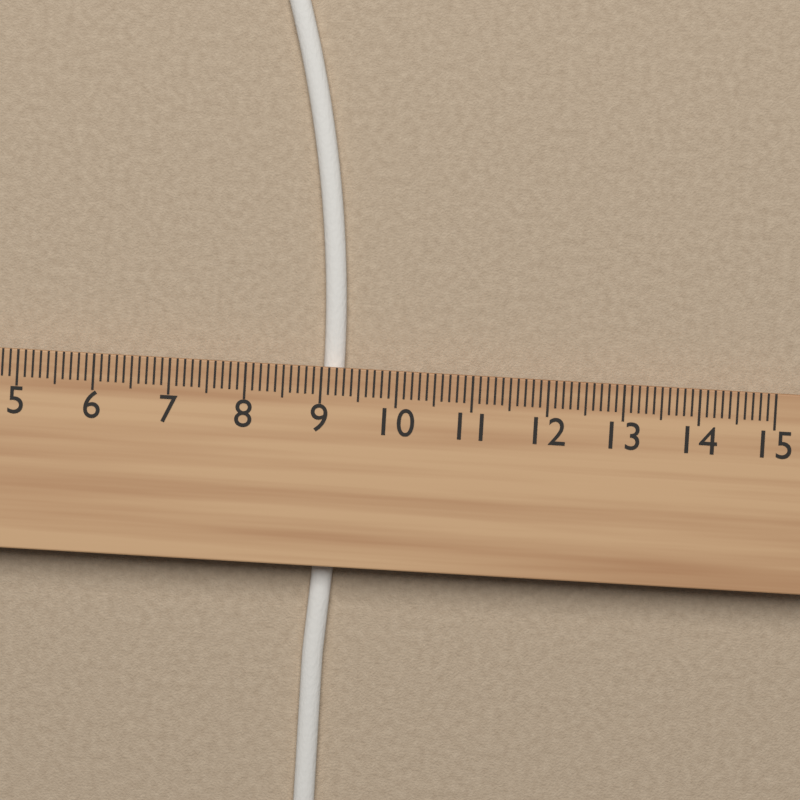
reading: 9.3 cm
